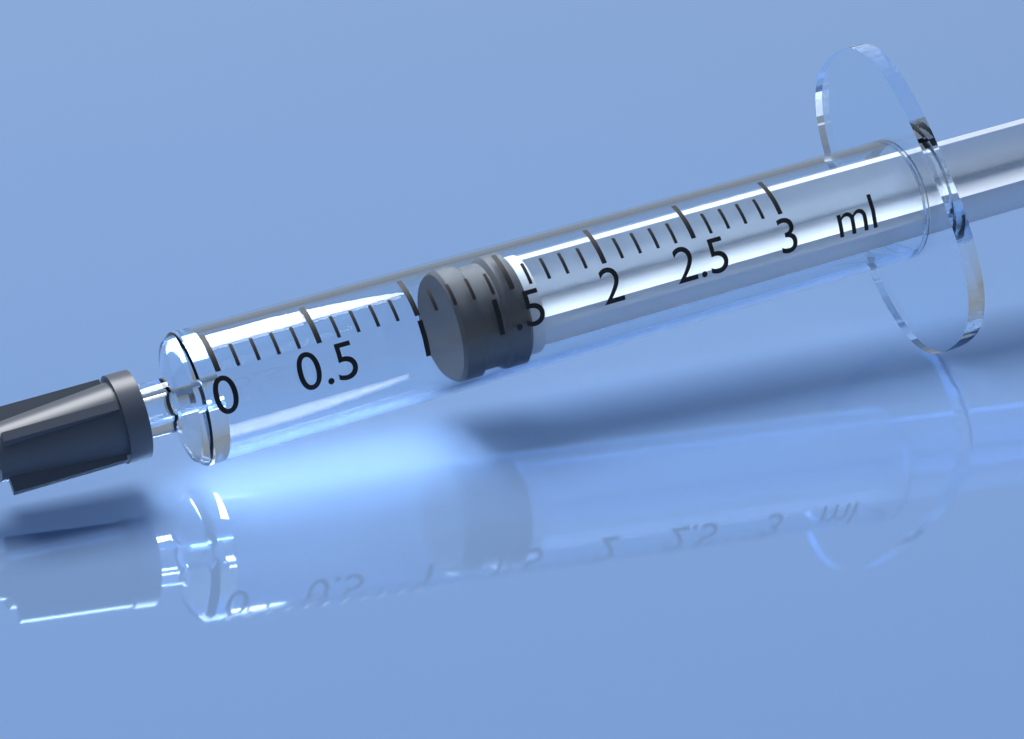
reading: 1.2 ml
